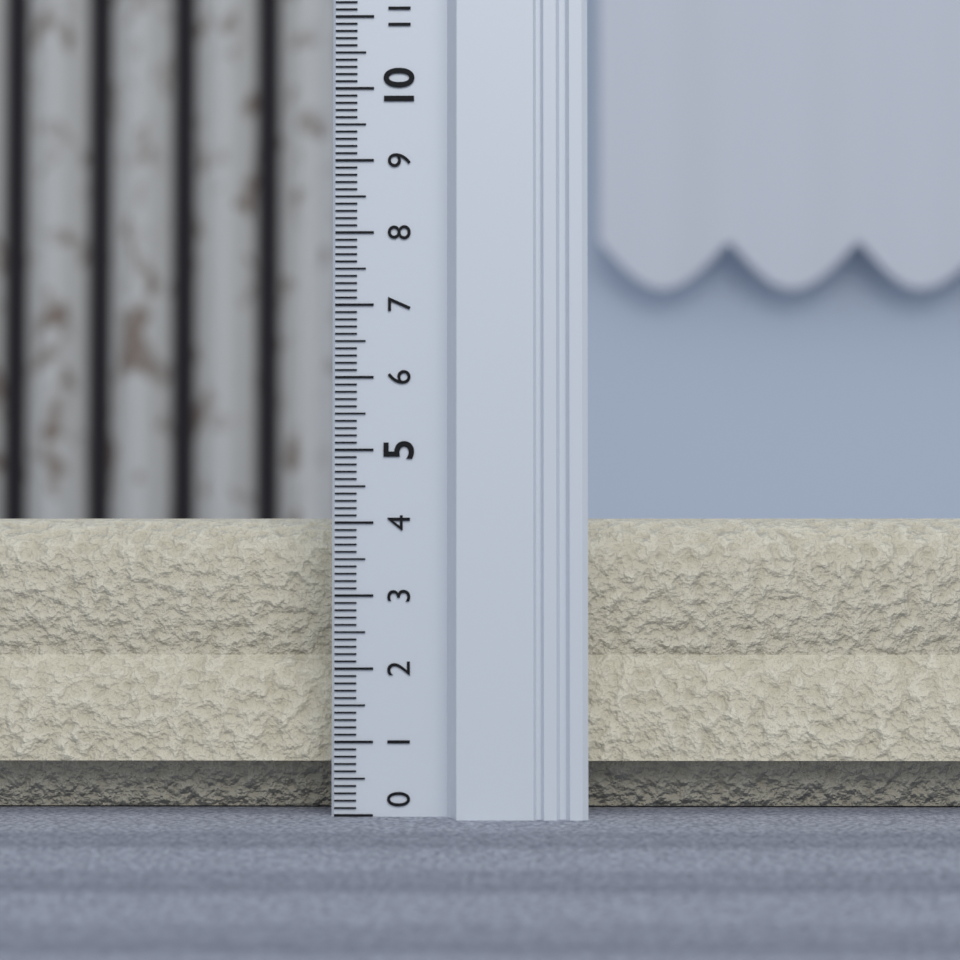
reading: 4.1 (no unit)
